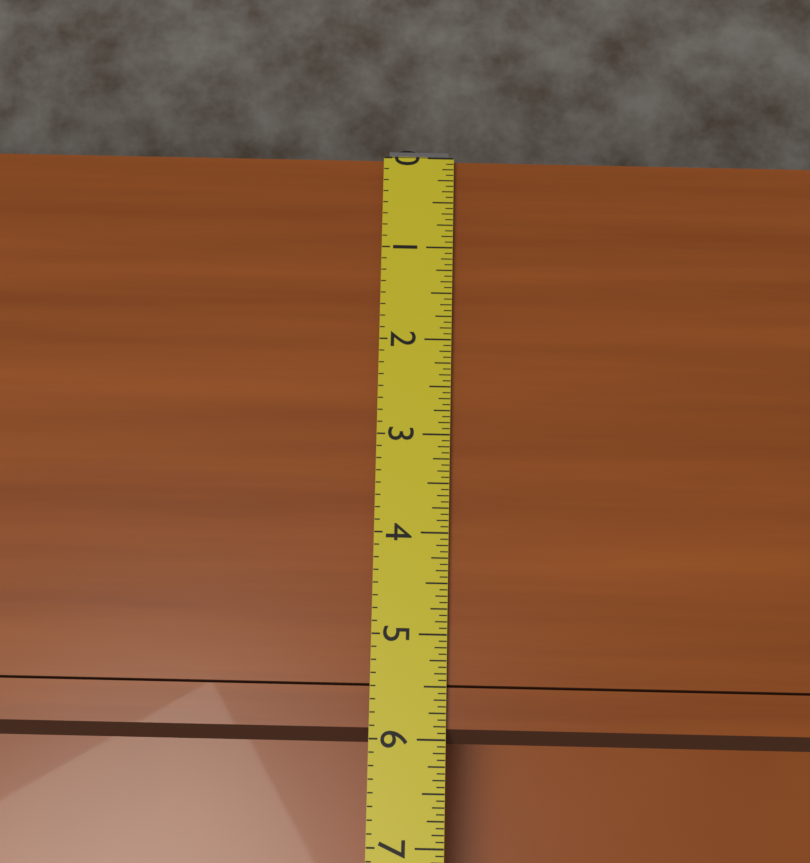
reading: 6.0625 (no unit)
